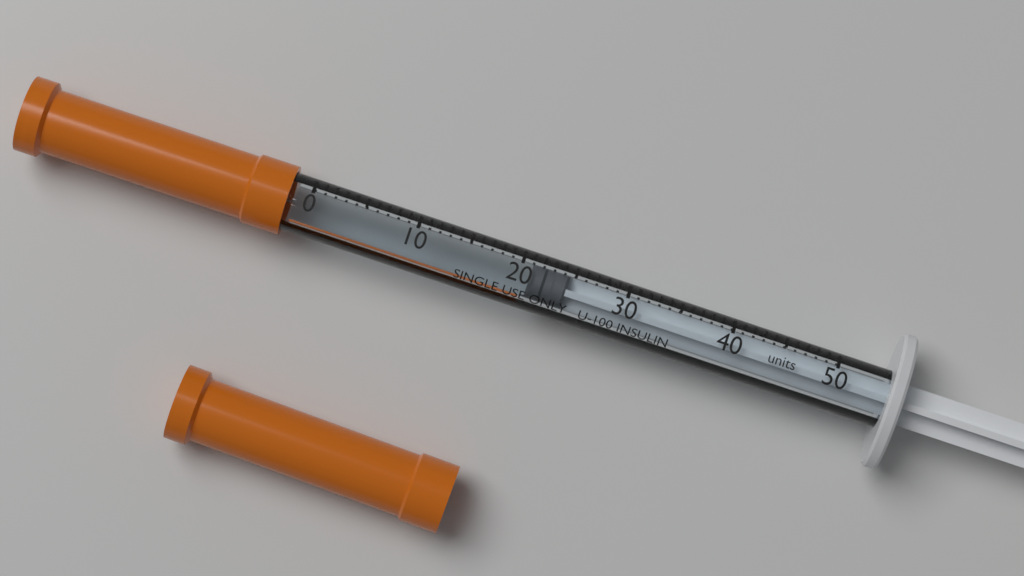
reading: 21 units
